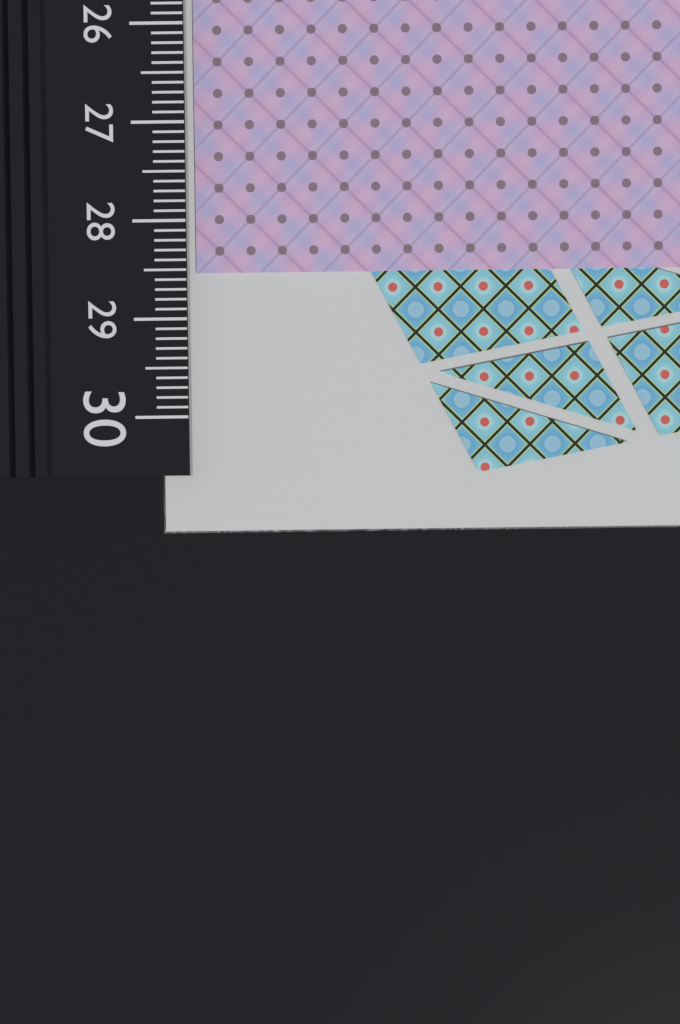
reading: 28.5 cm
